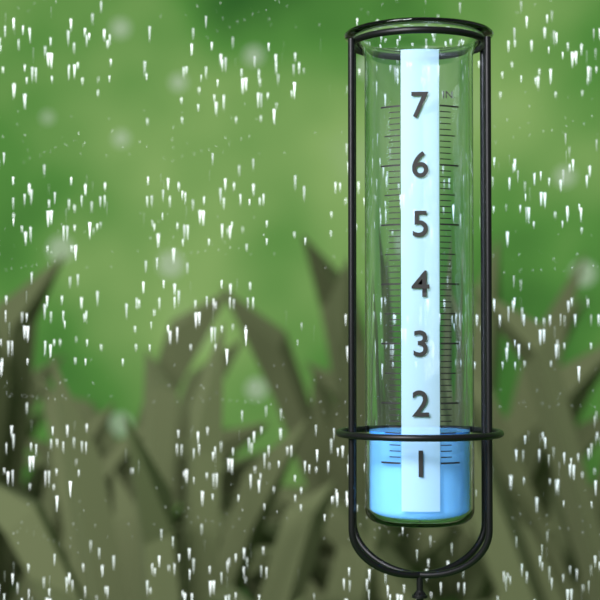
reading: 1.5 in
